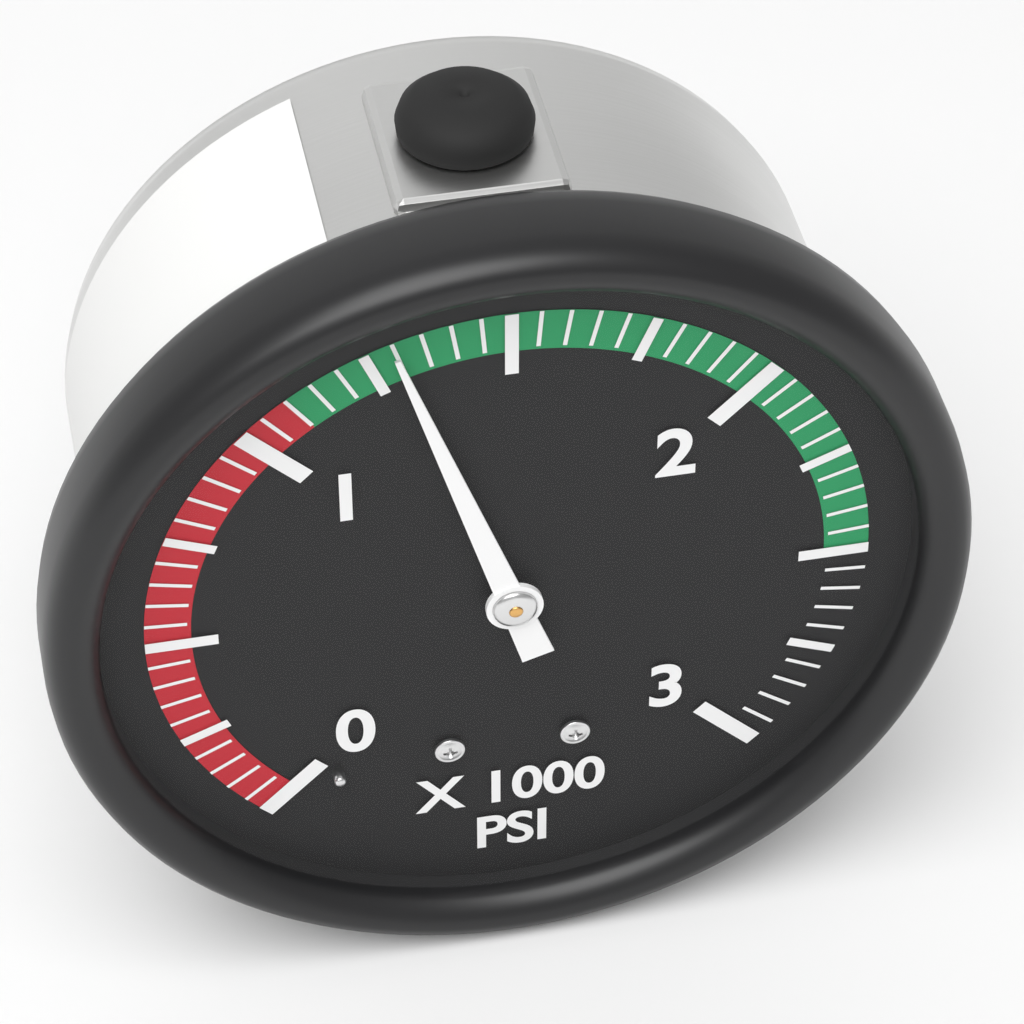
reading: 1300 psi
